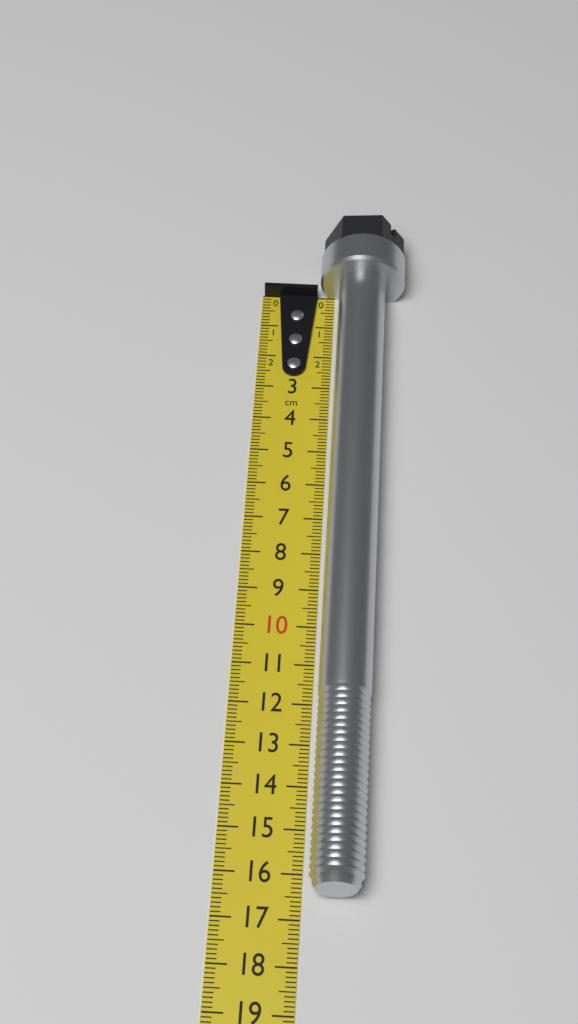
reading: 16.5 cm
